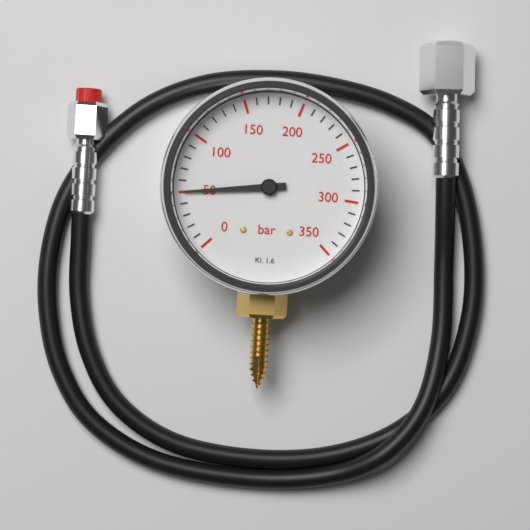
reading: 50 bar
